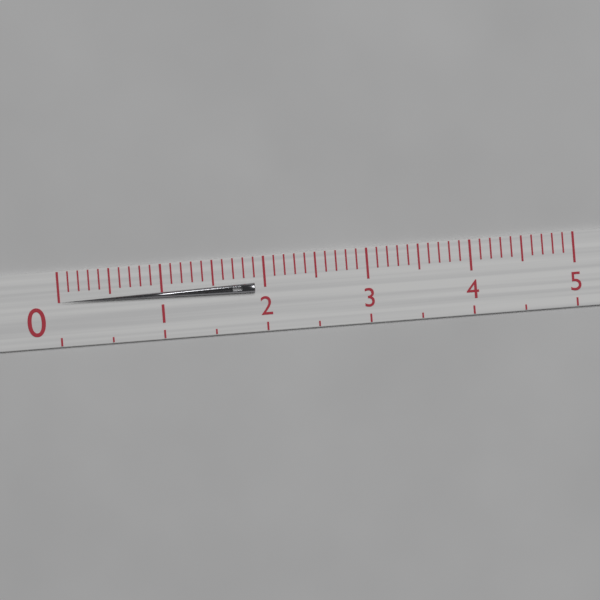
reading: 1.9 (no unit)
